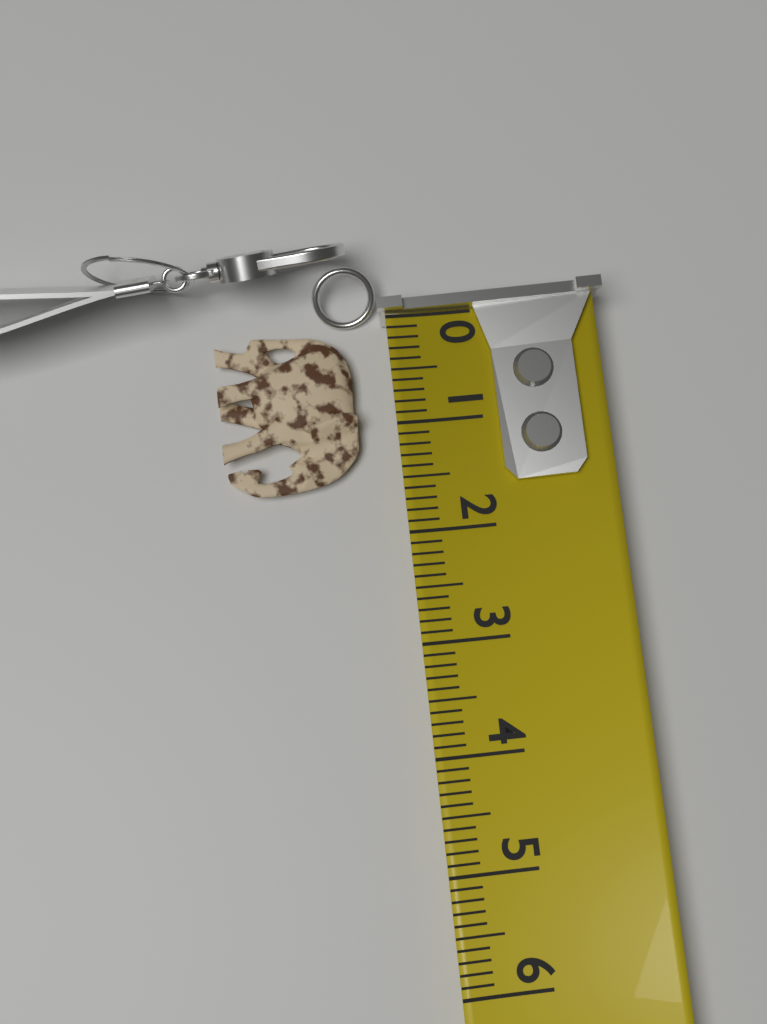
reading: 1.5 (no unit)
